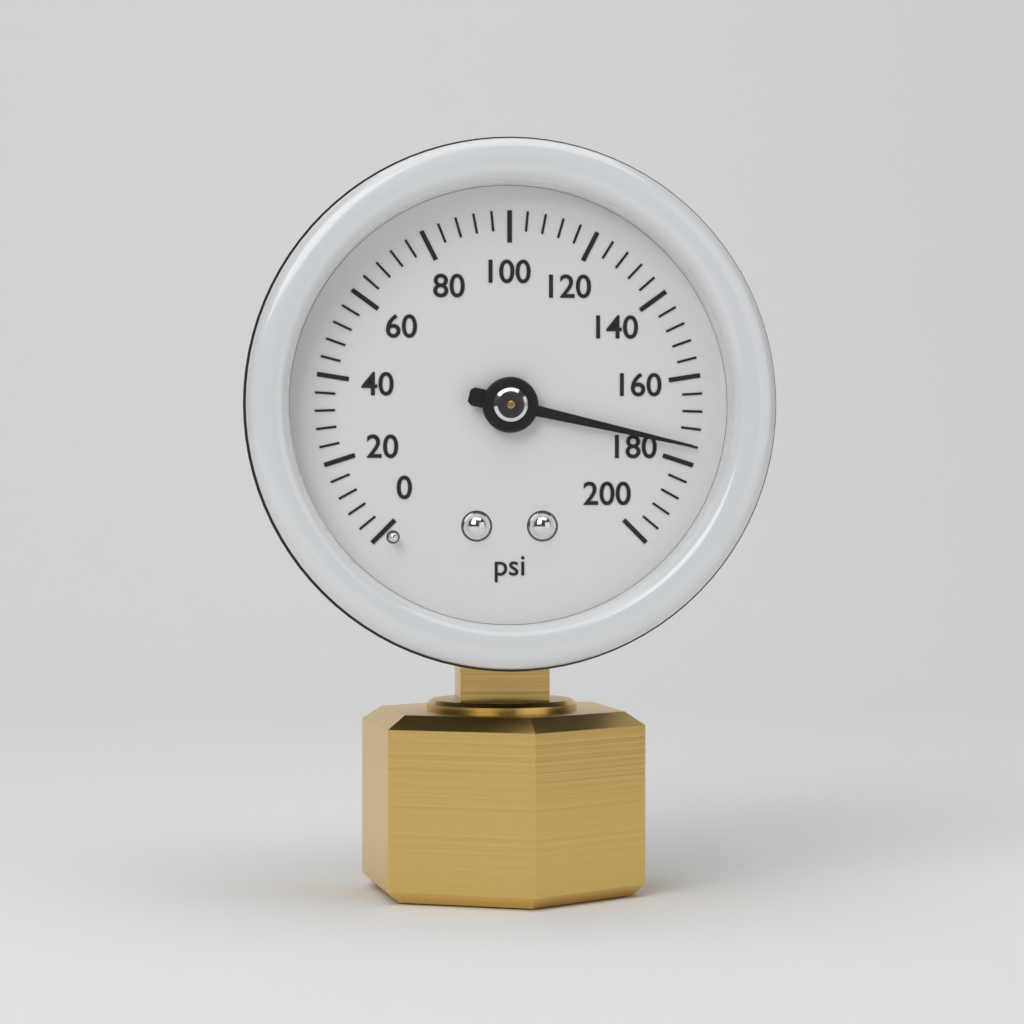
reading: 176 psi
